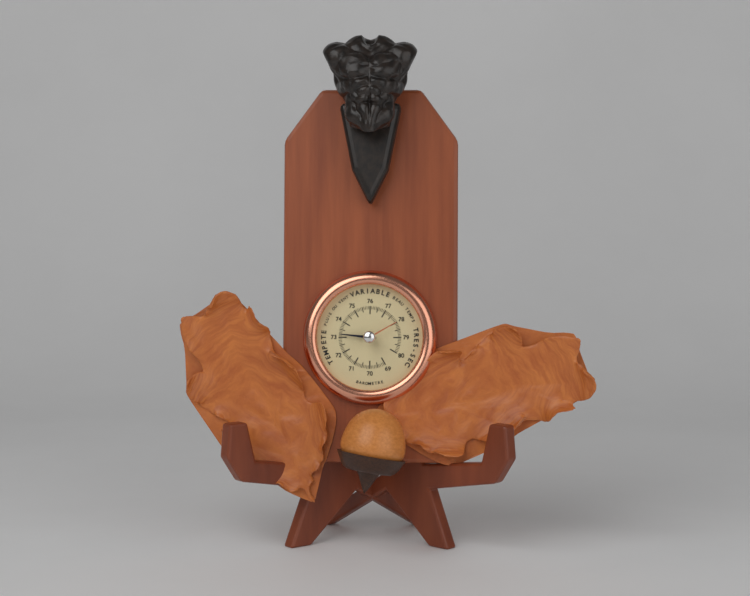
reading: 73.2 (no unit)
